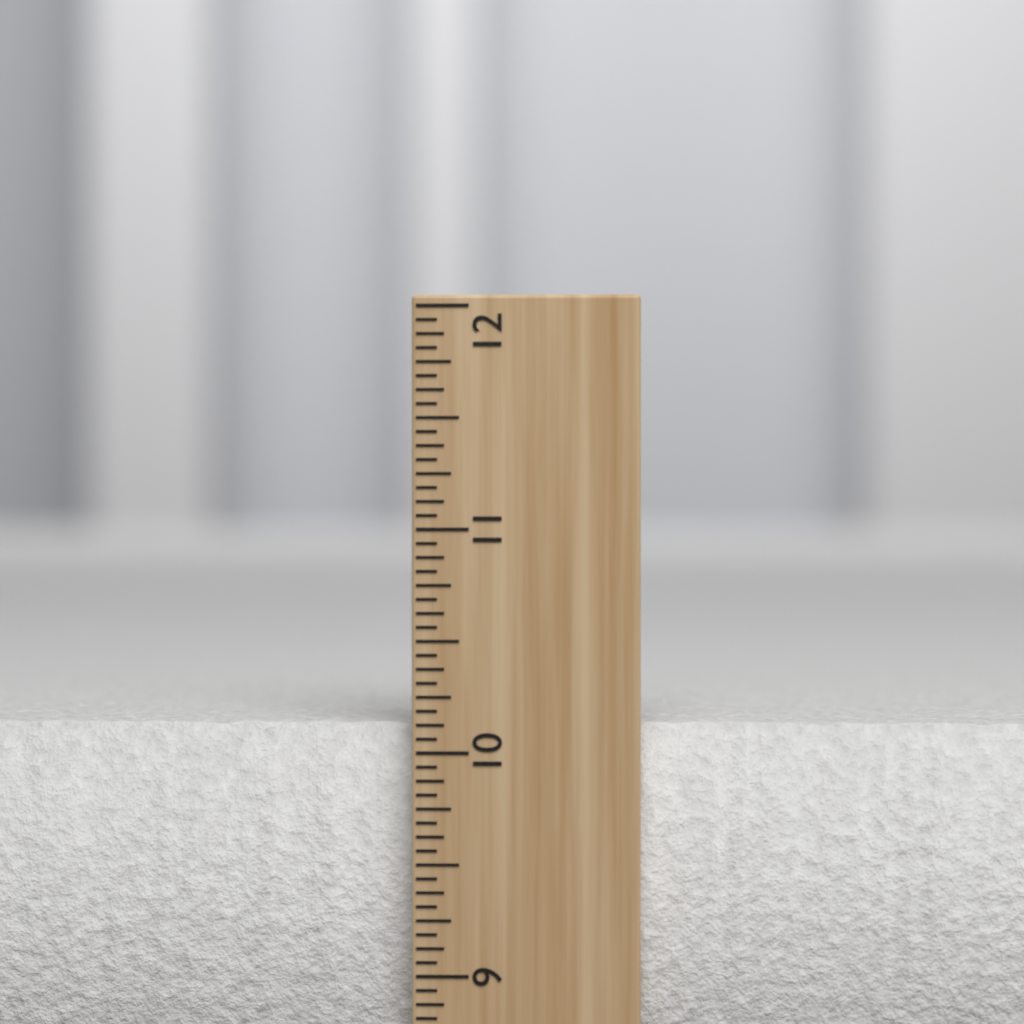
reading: 10.1250 inch
